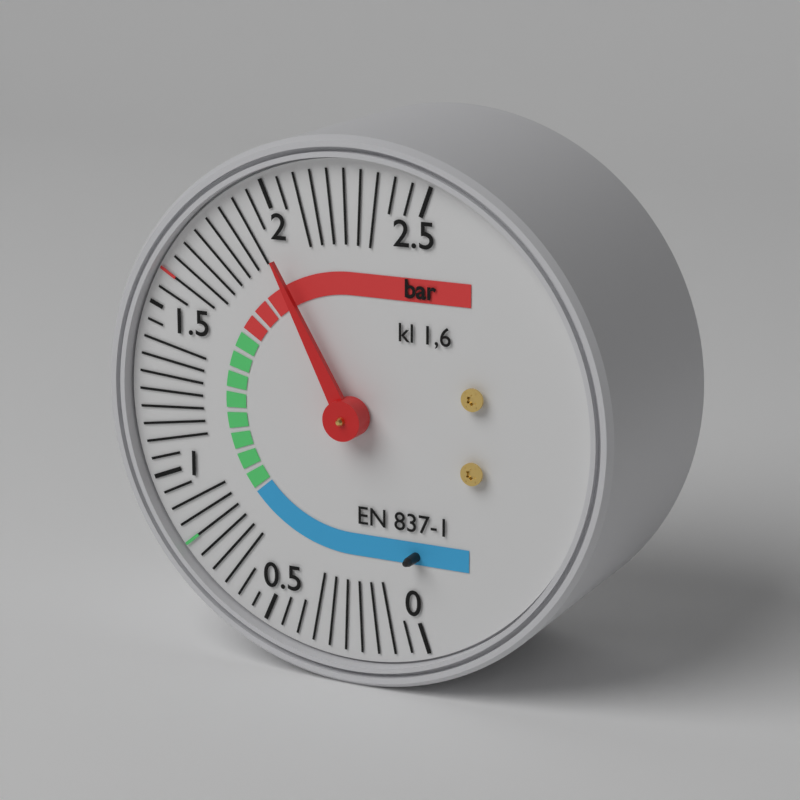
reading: 1.95 bar
